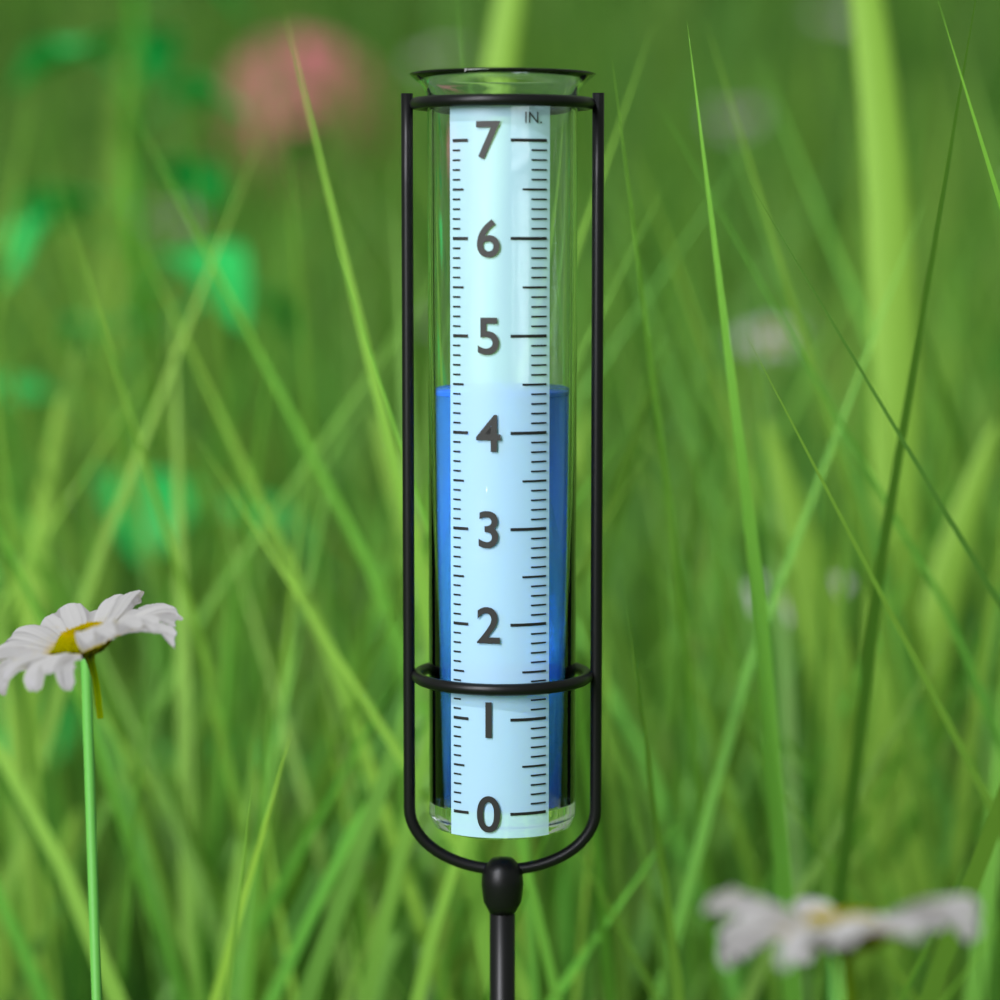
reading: 4.4 in
